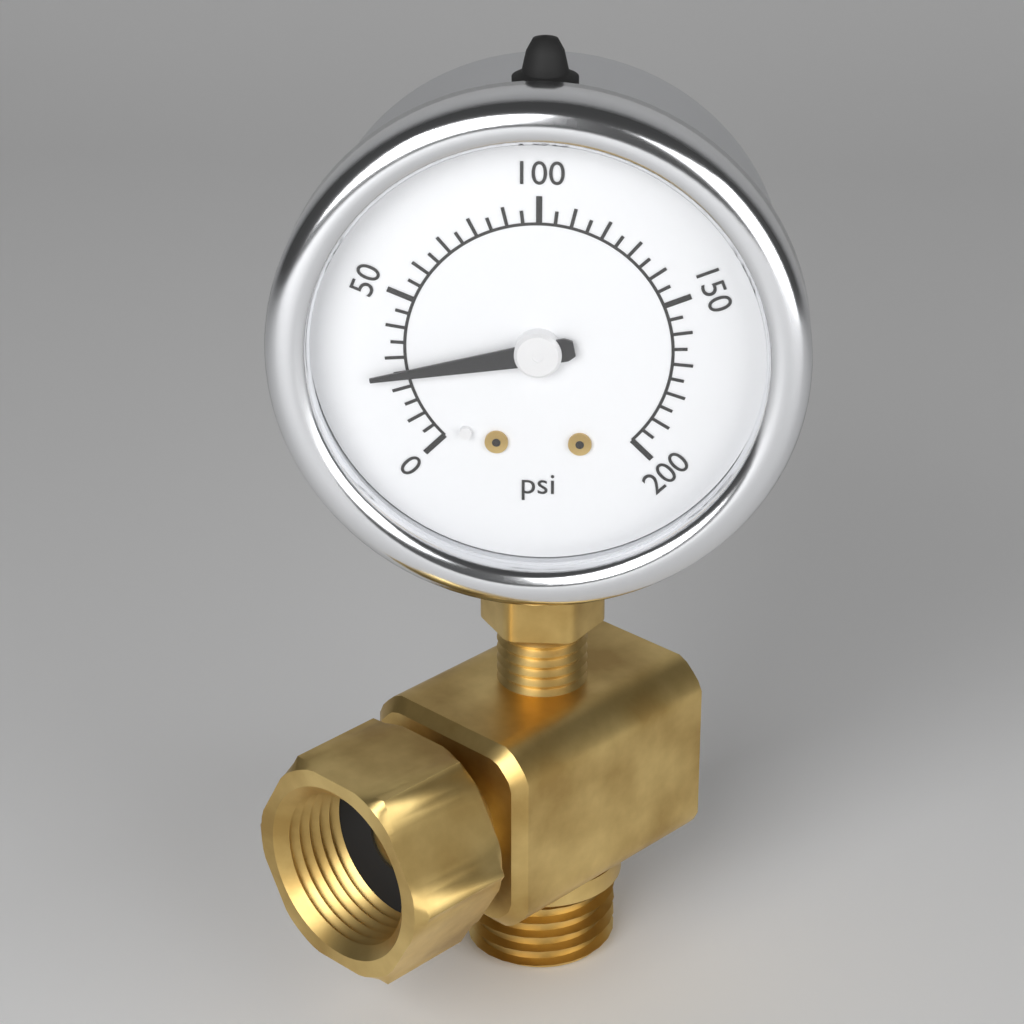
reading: 25 psi
